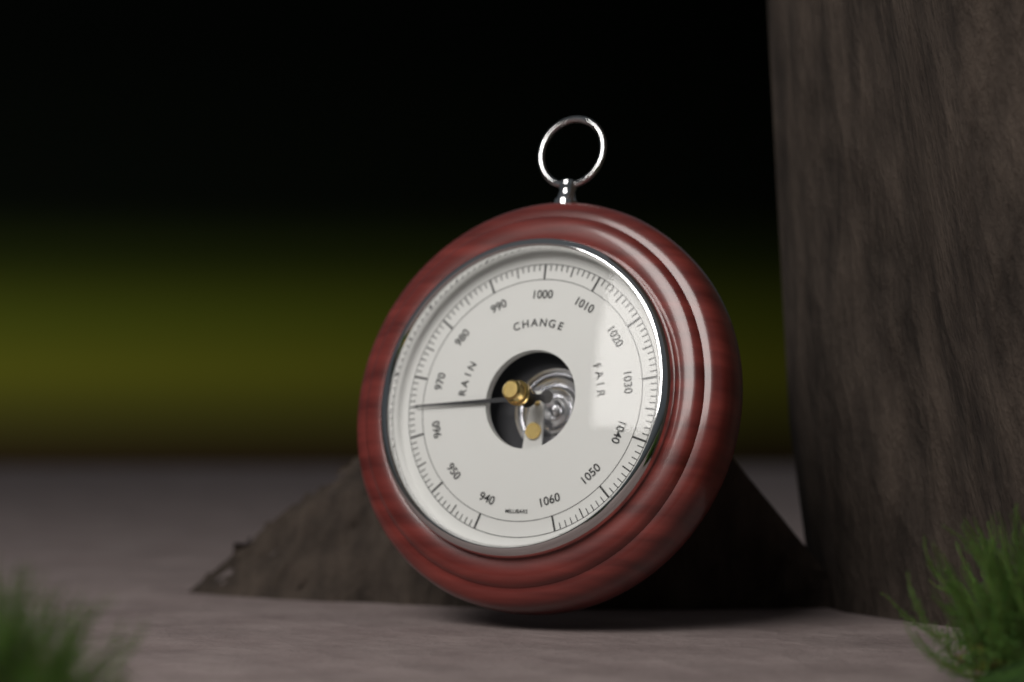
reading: 965 mbar
